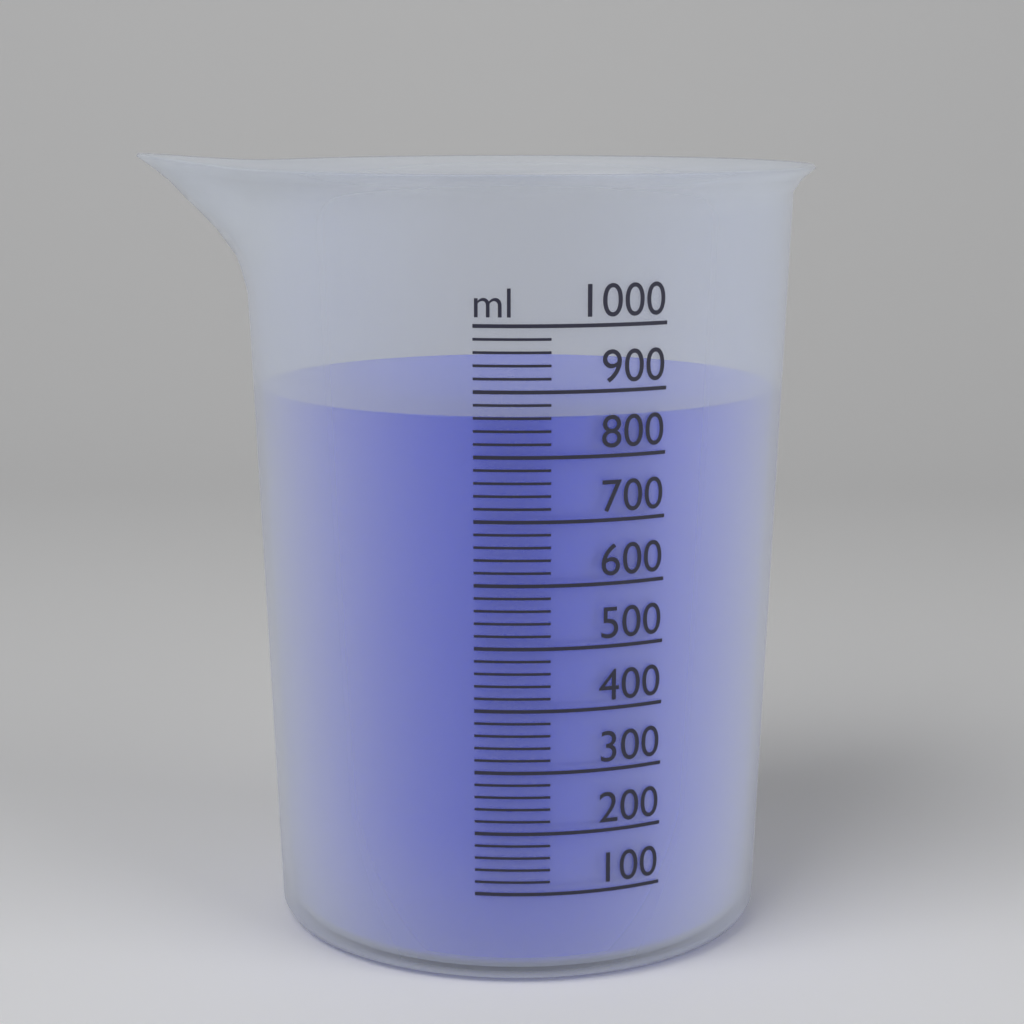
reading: 860 ml
